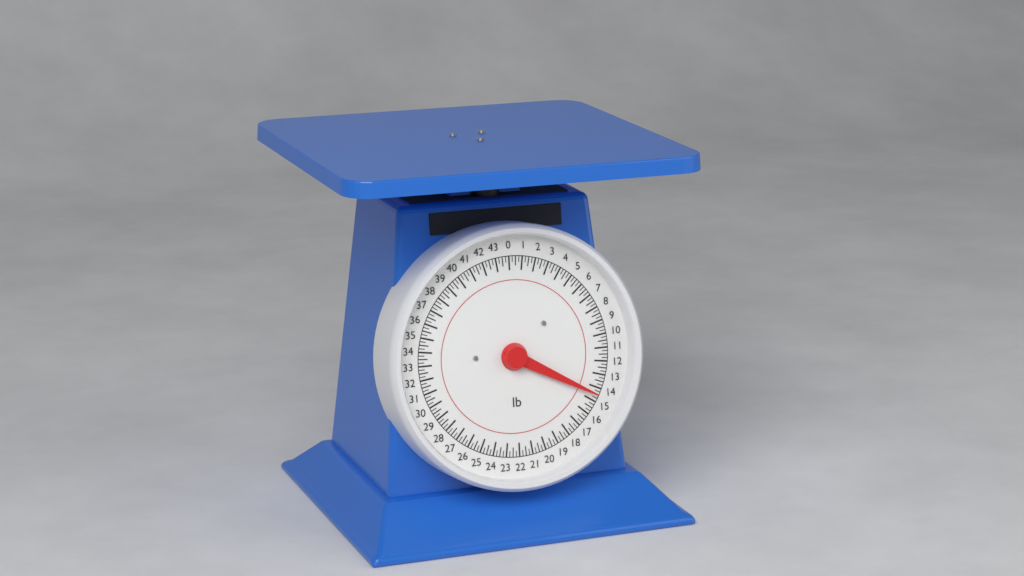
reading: 14.50 lb
